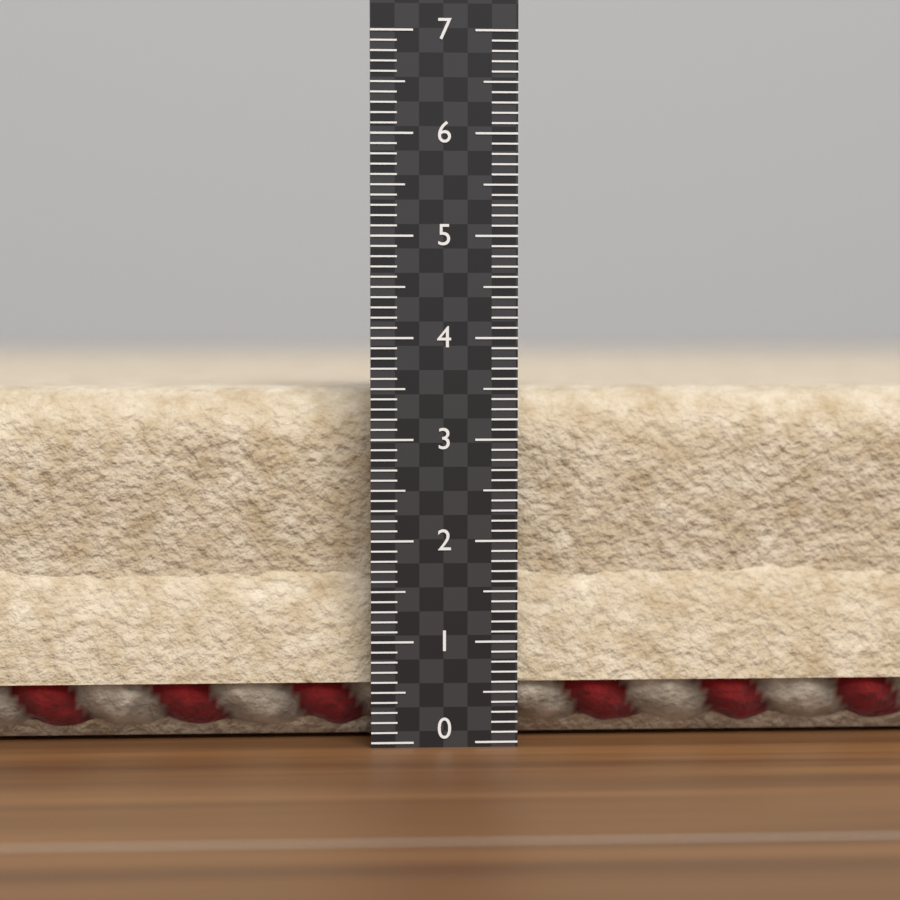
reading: 3.5 (no unit)
